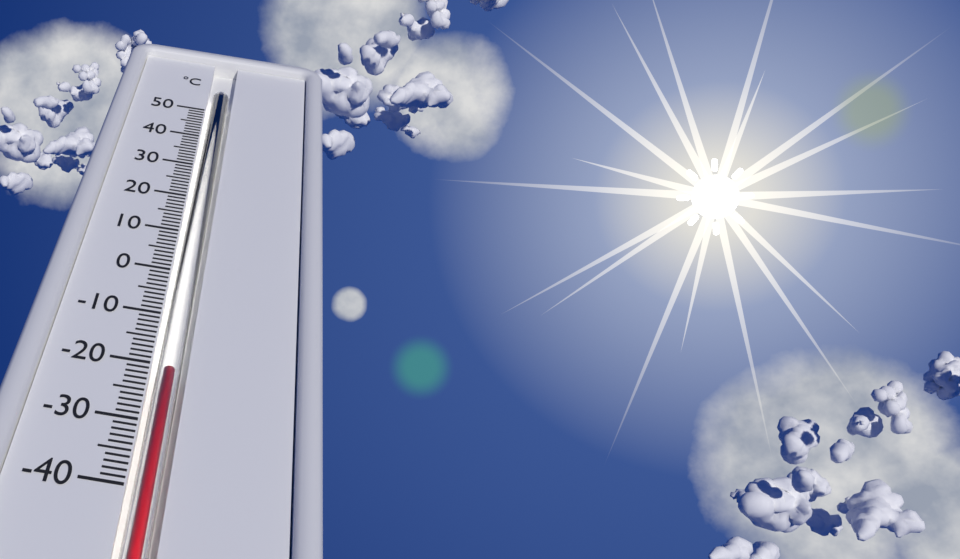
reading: -21 °C
